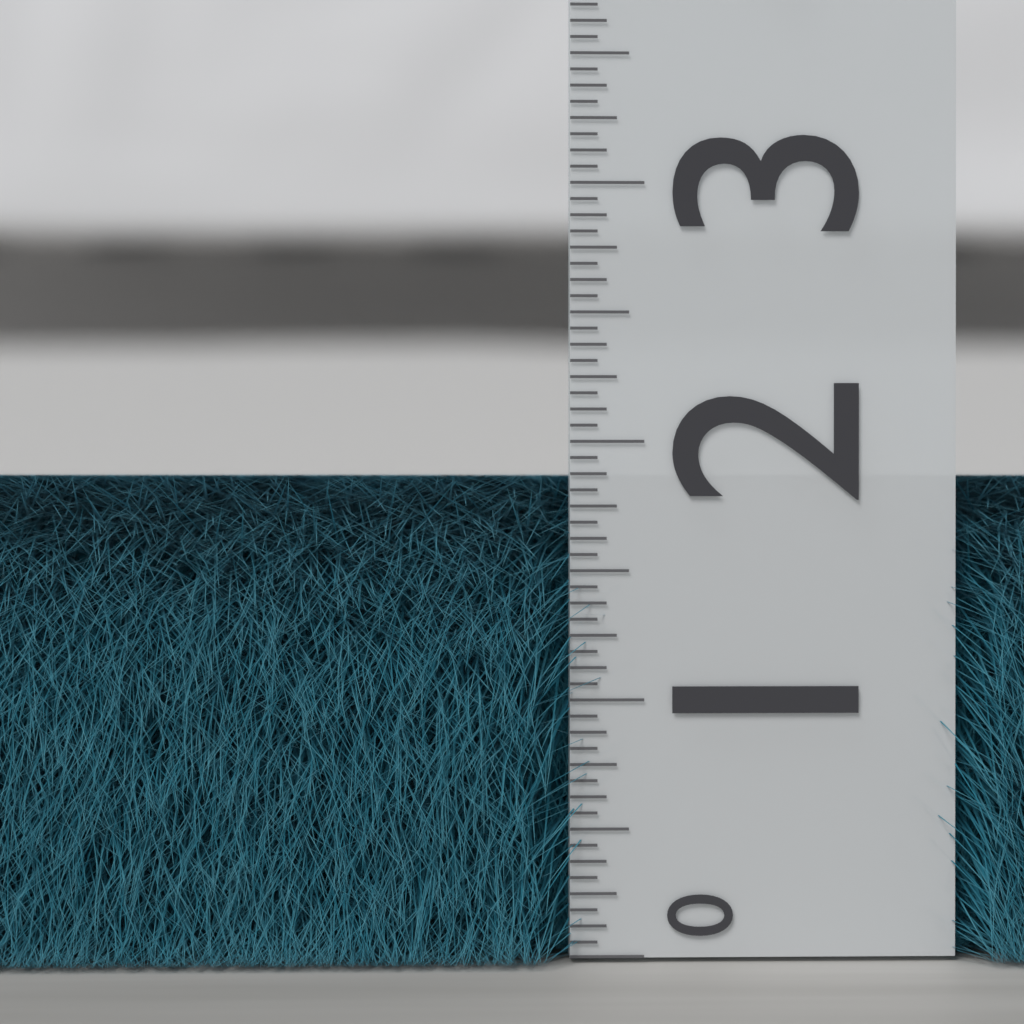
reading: 1.8750 (no unit)
